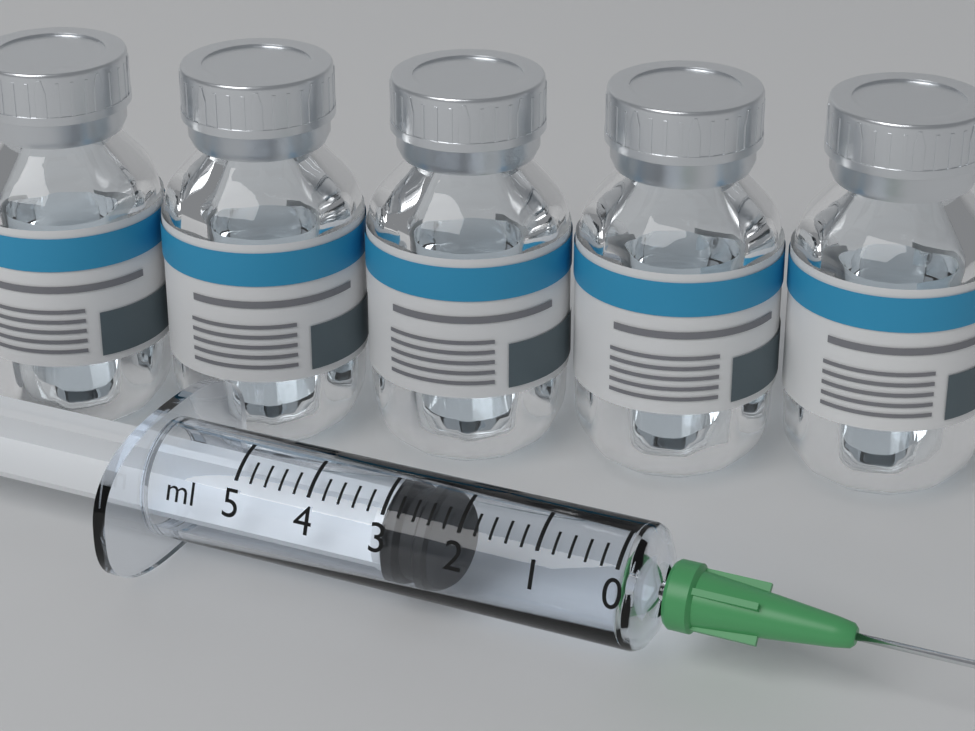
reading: 2.4 ml
